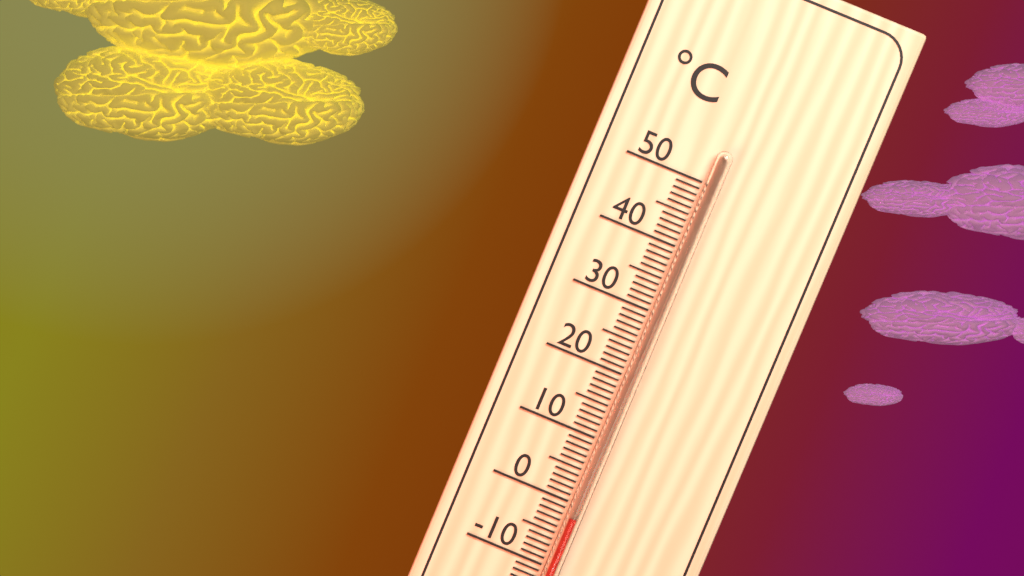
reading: -2 °C
